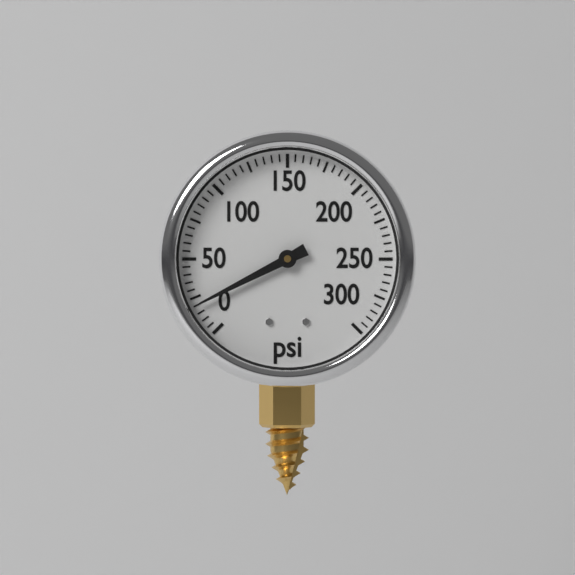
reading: 20 psi
